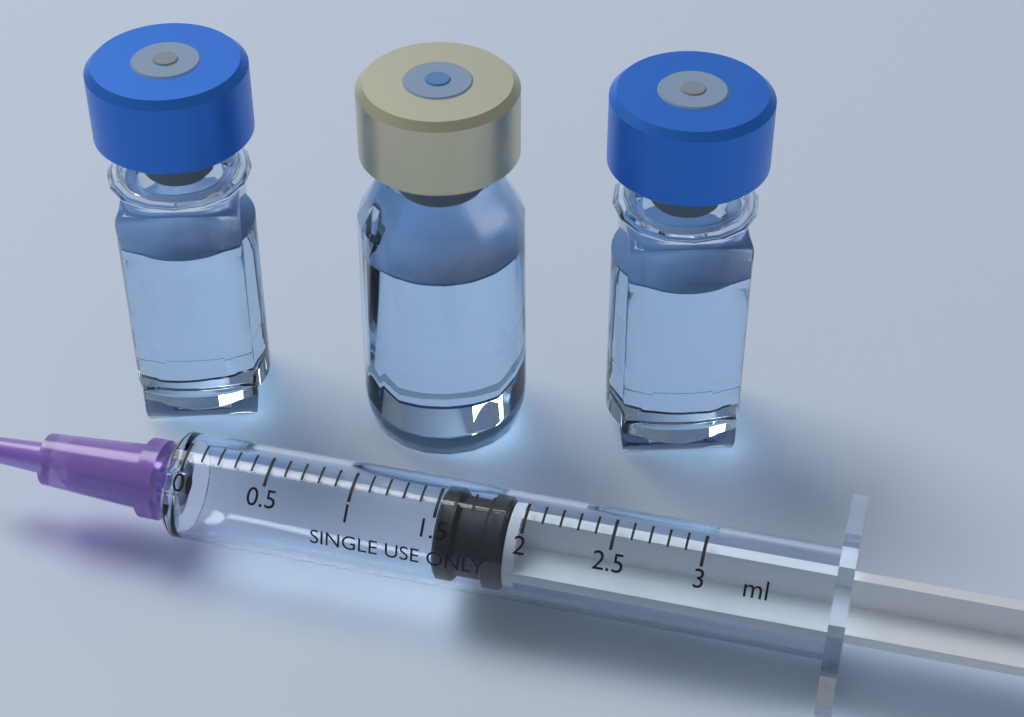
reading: 1.5 ml
